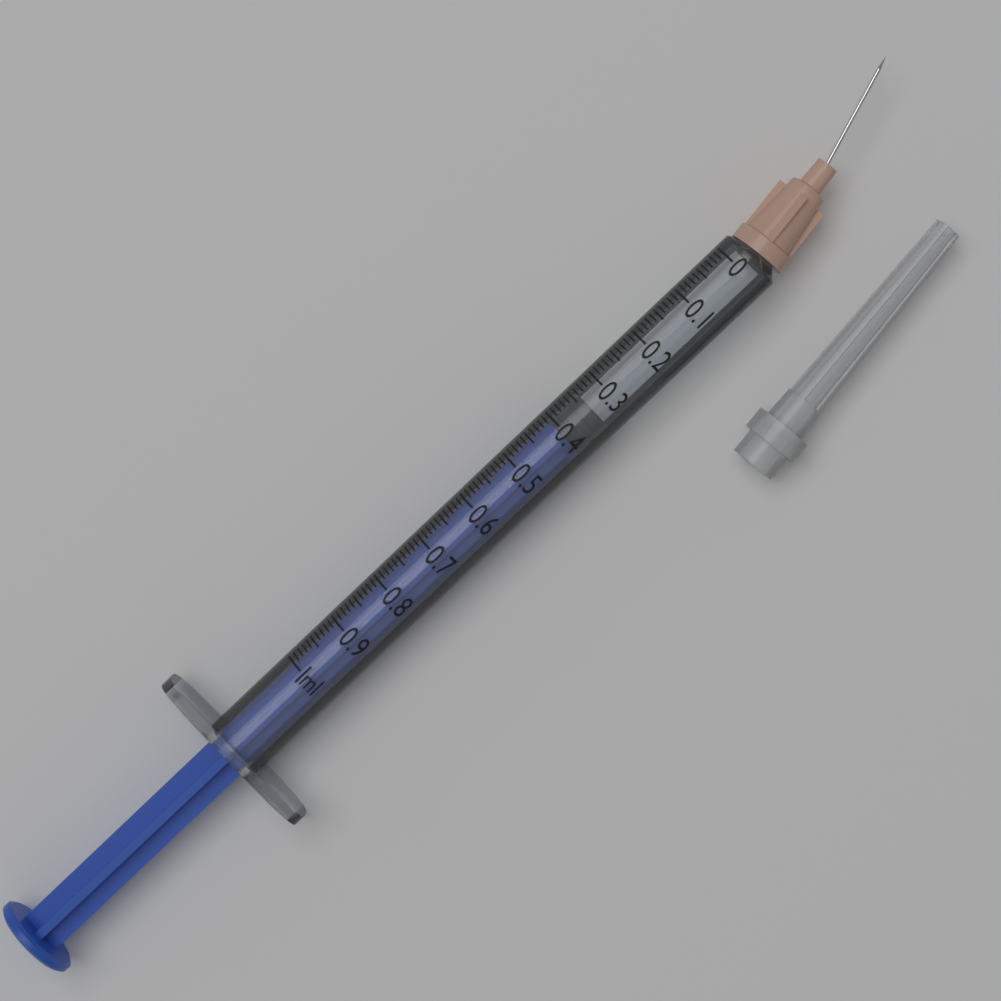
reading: 0.34 ml
